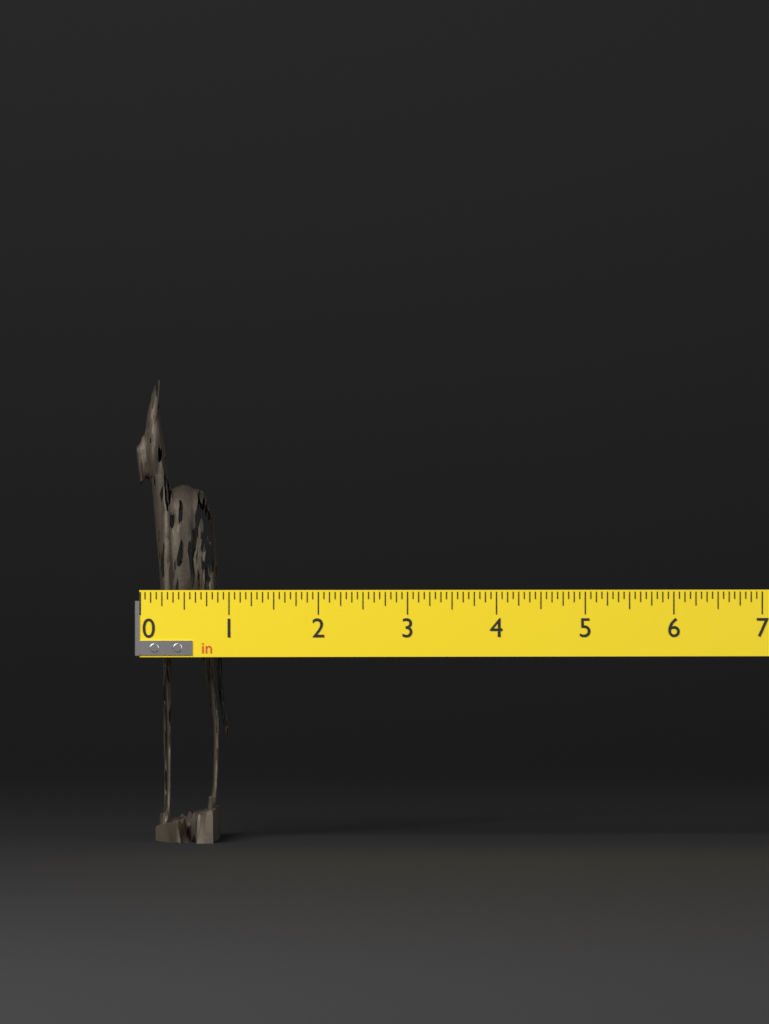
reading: 1.0625 in
